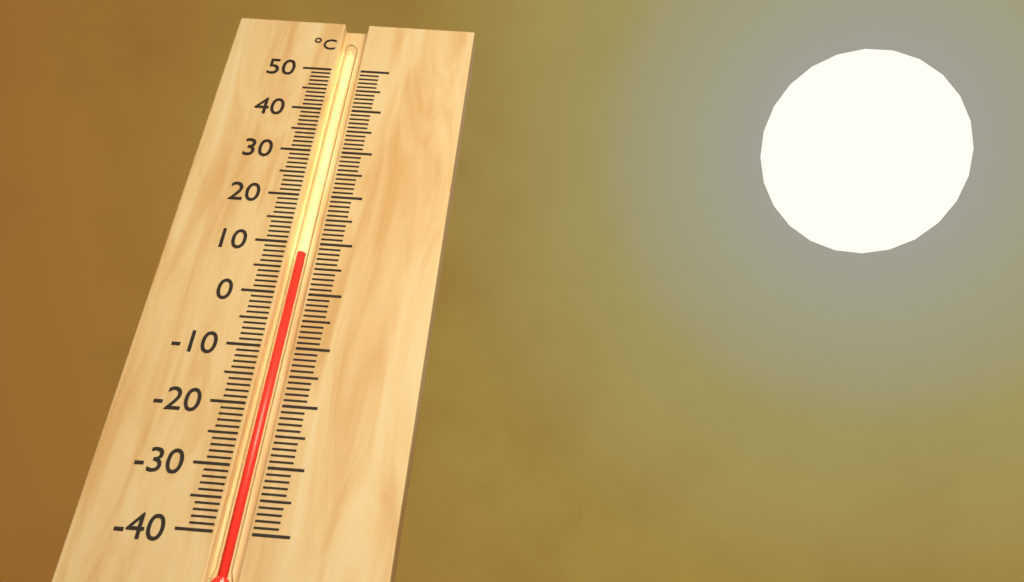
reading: 8 °C
